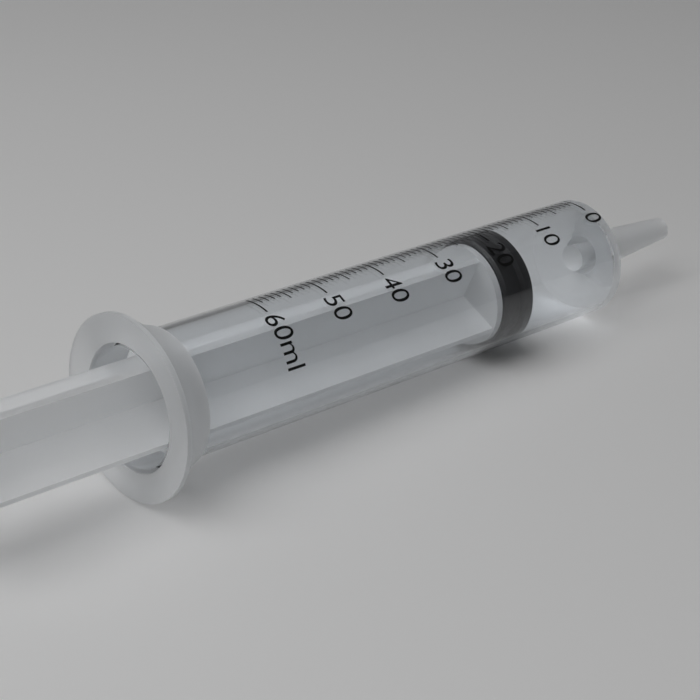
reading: 16 ml
